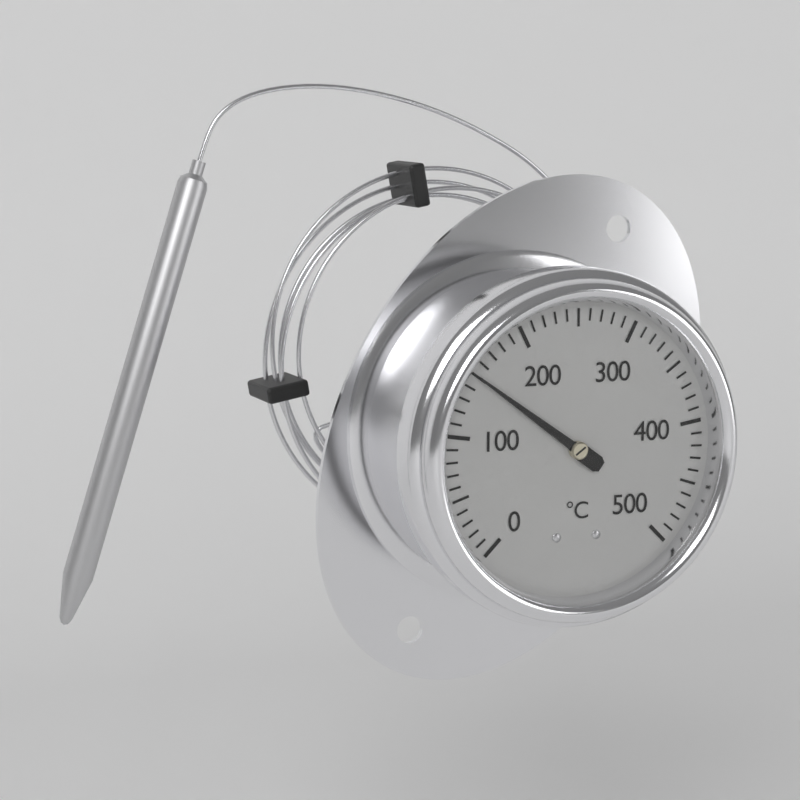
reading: 150 °C
